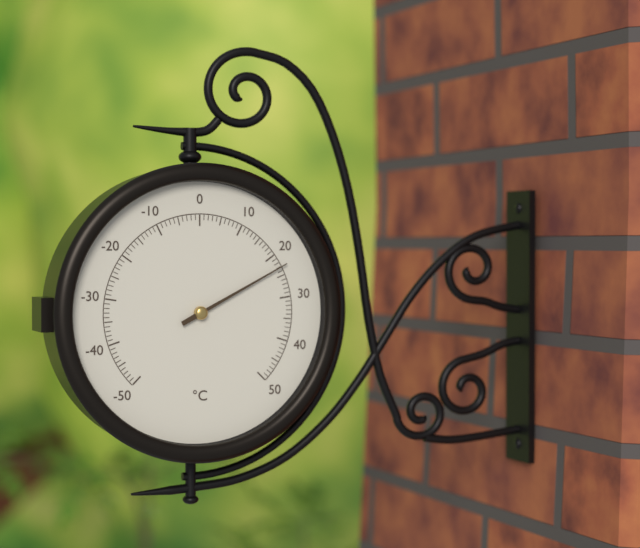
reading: 23 °C
